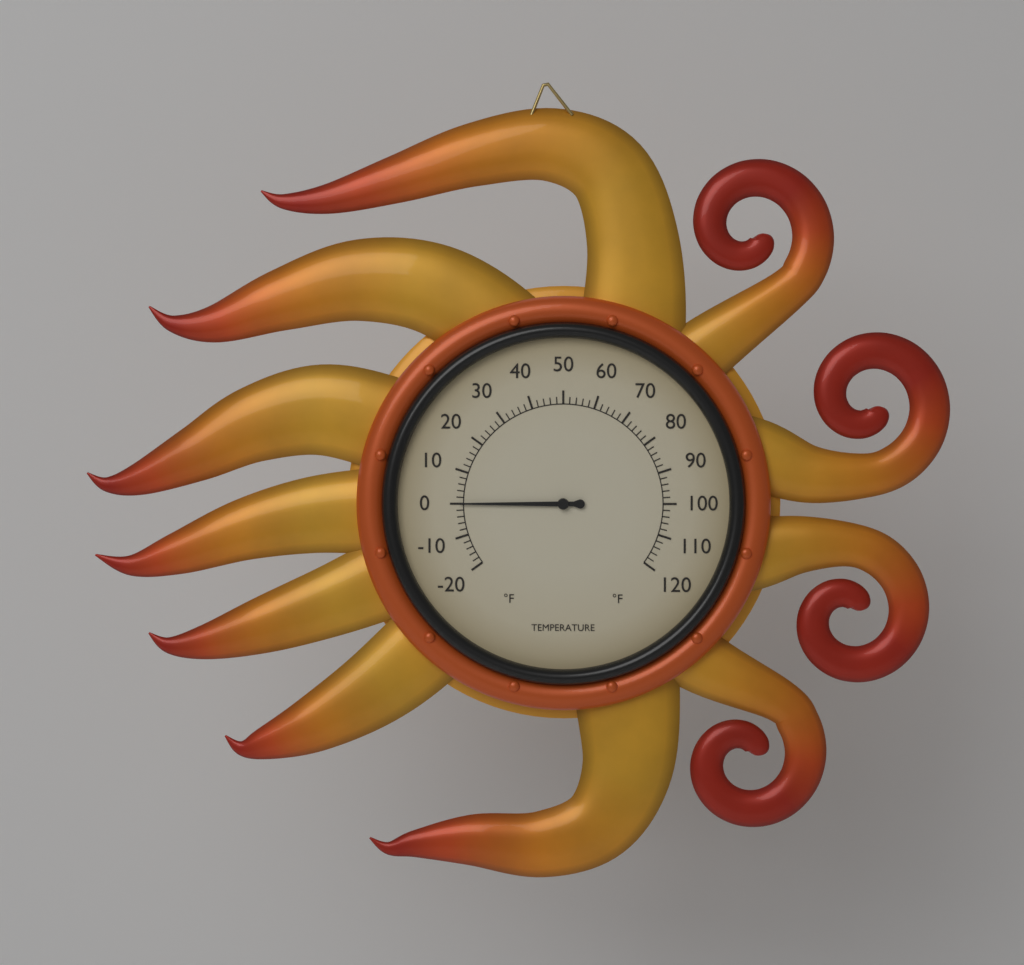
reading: 0 °F
